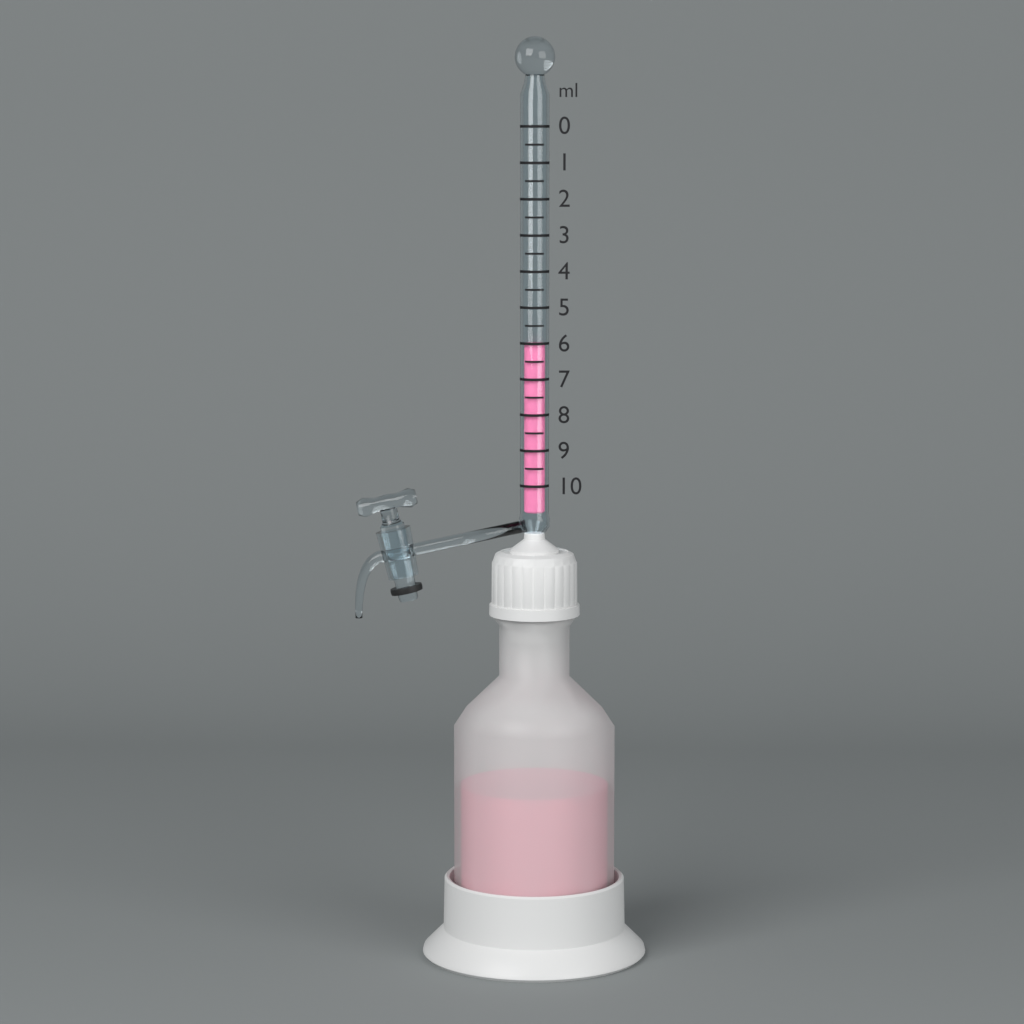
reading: 6.0 ml
